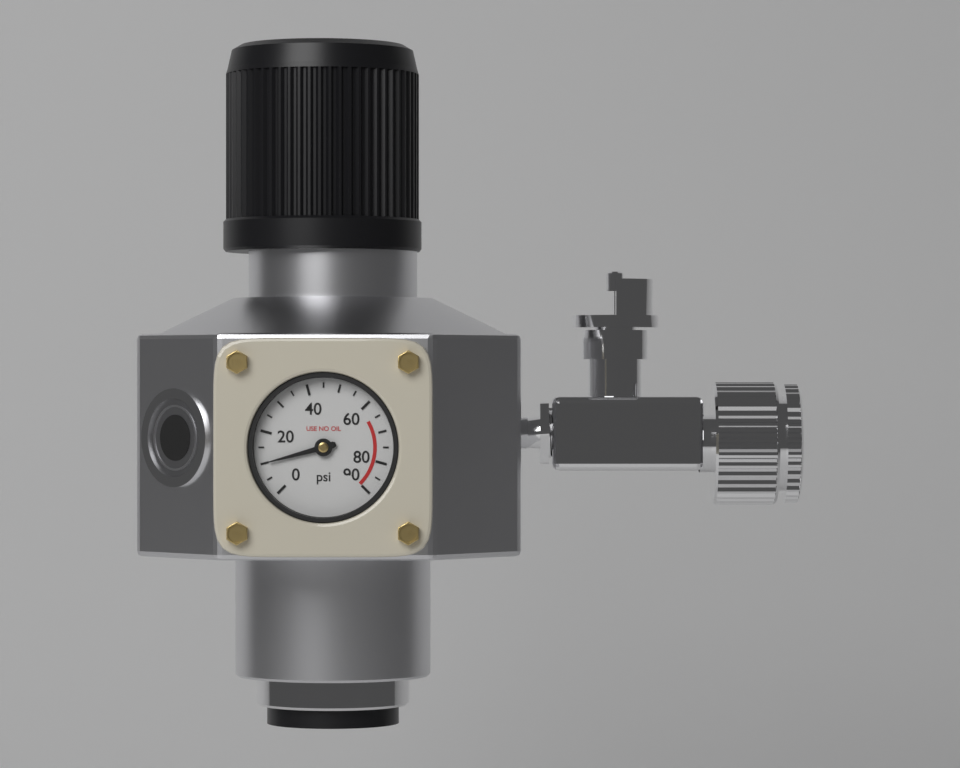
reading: 10 psi
